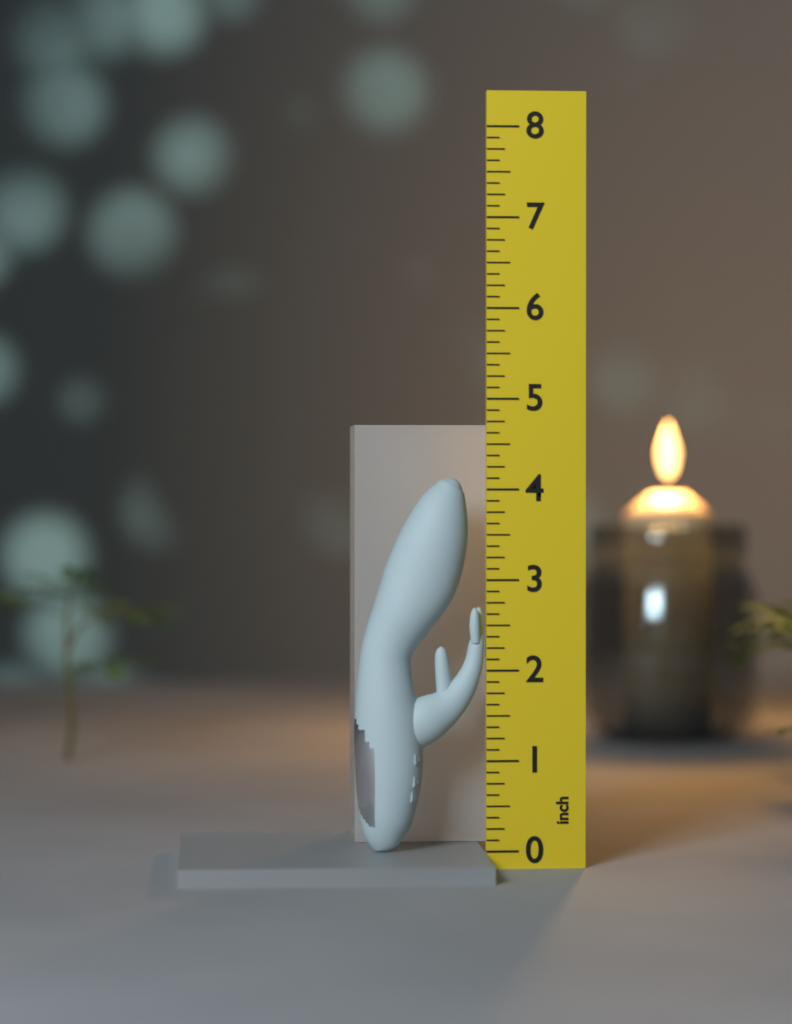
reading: 4.125 inch
